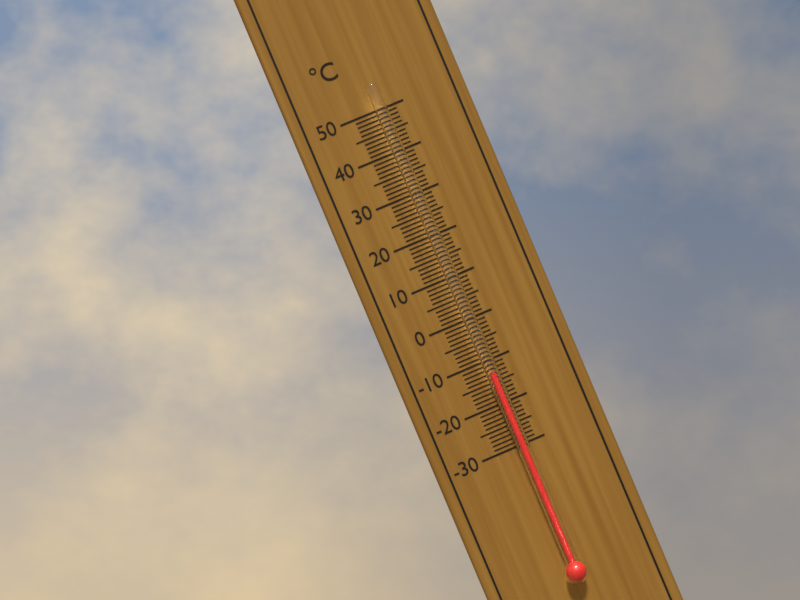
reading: -13 °C
